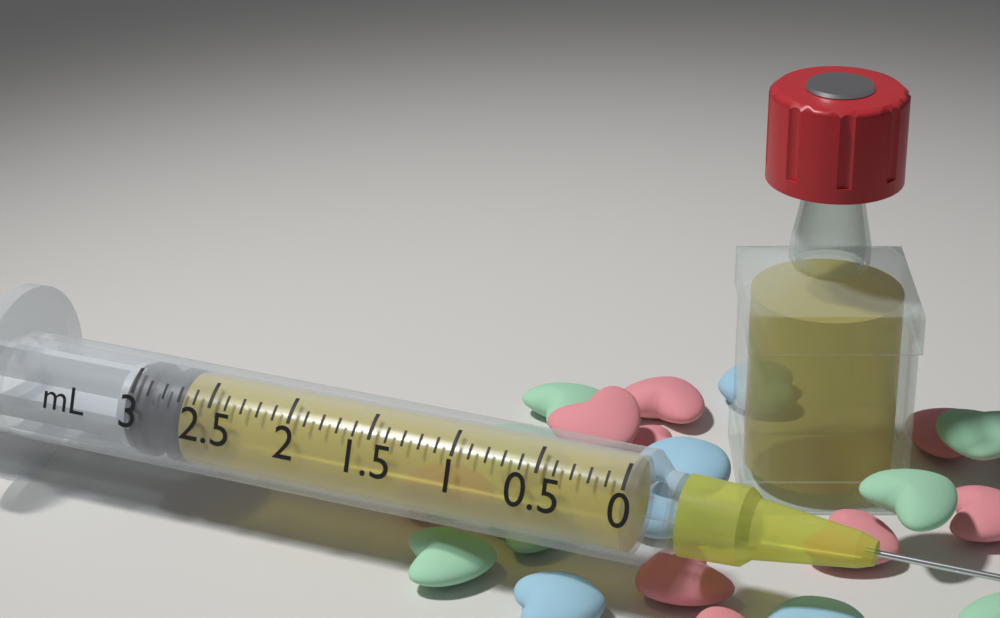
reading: 2.7 mL
